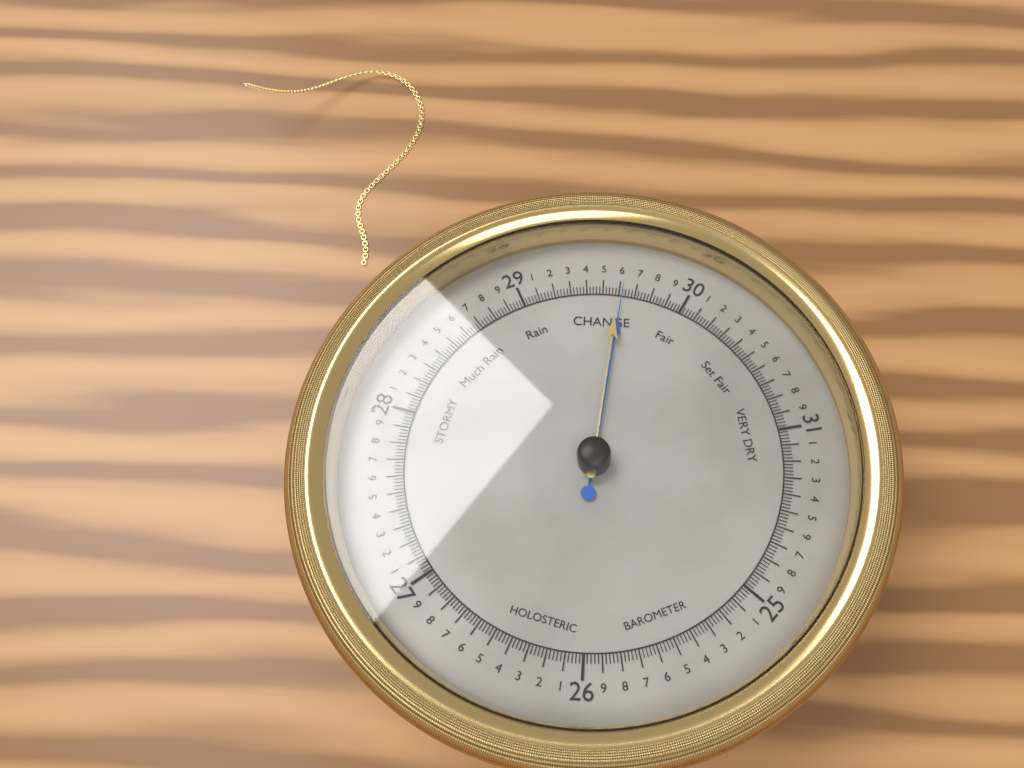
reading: 29.62 (no unit)
